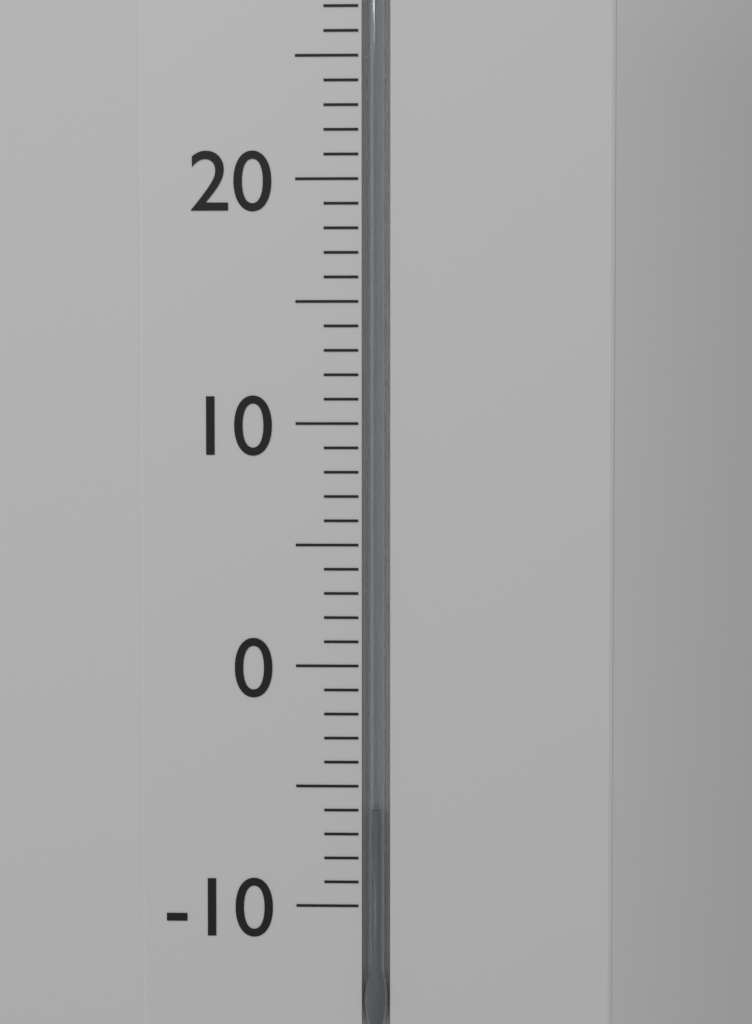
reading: -6 °C
